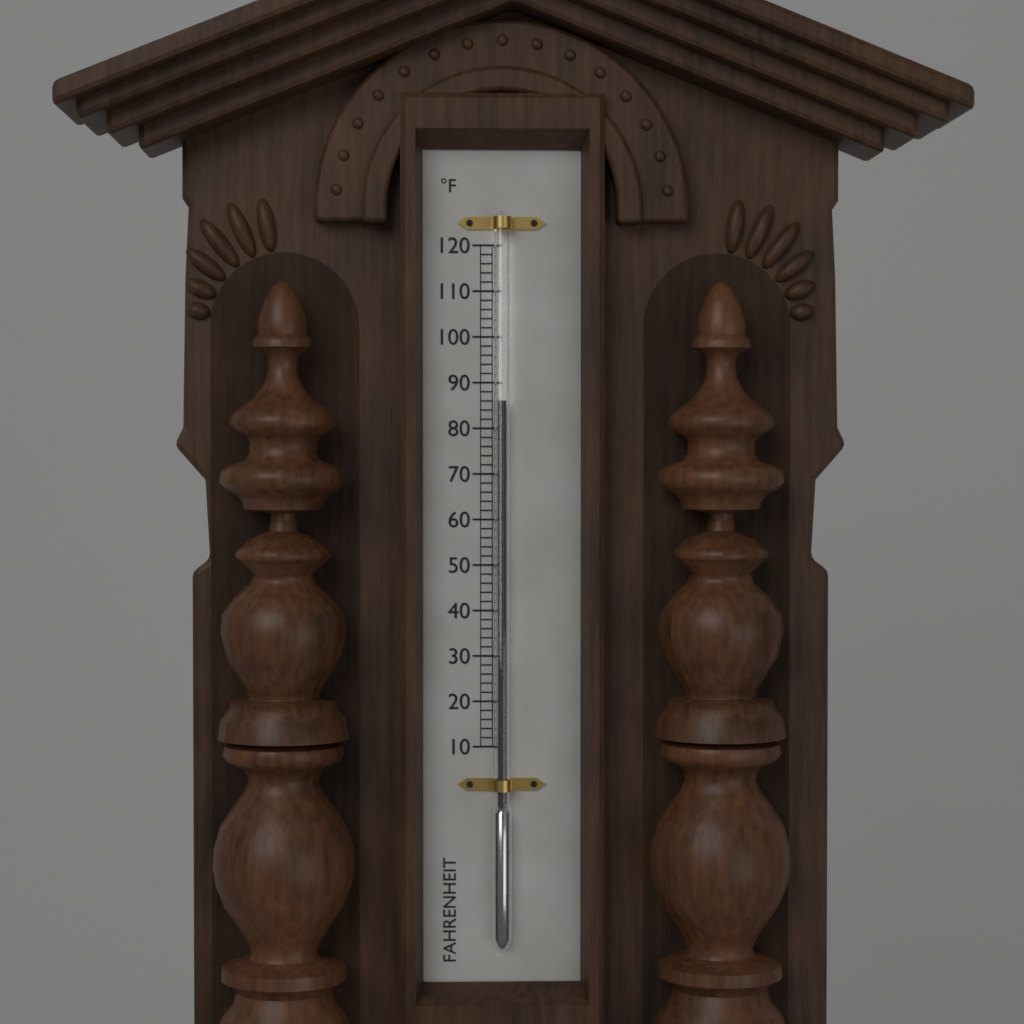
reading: 86 °F
